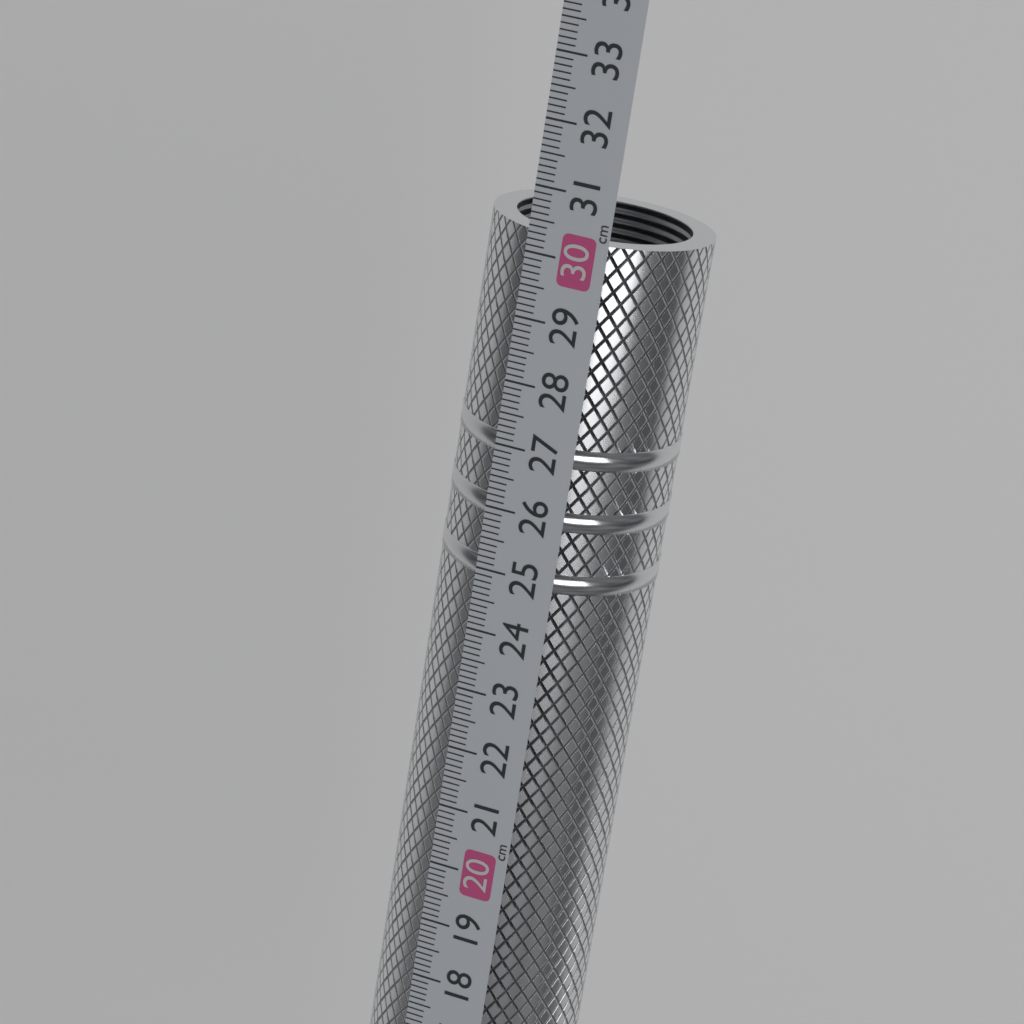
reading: 30.3 cm
